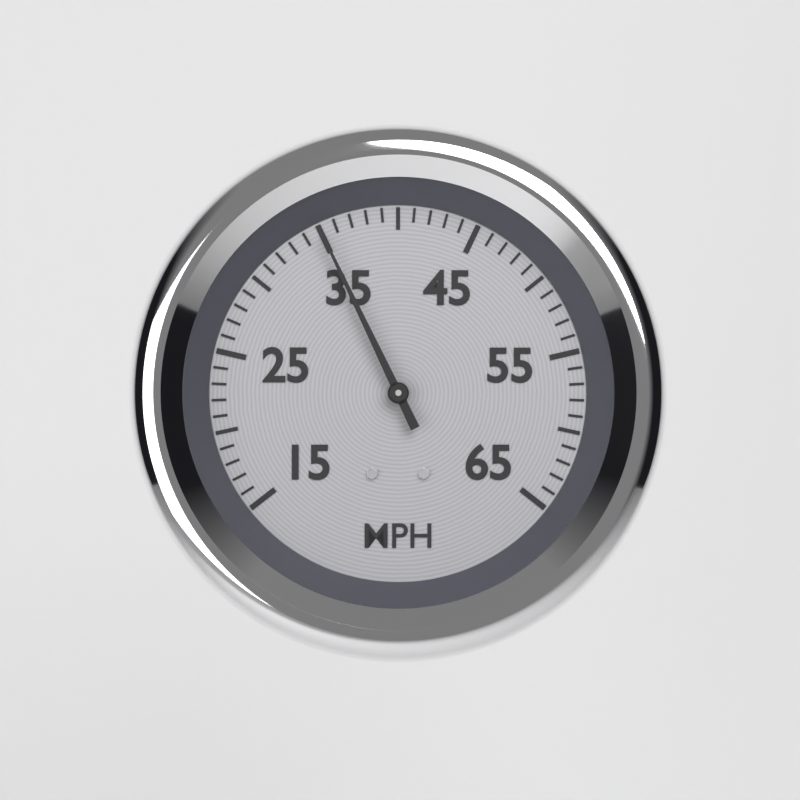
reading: 35 MPH
